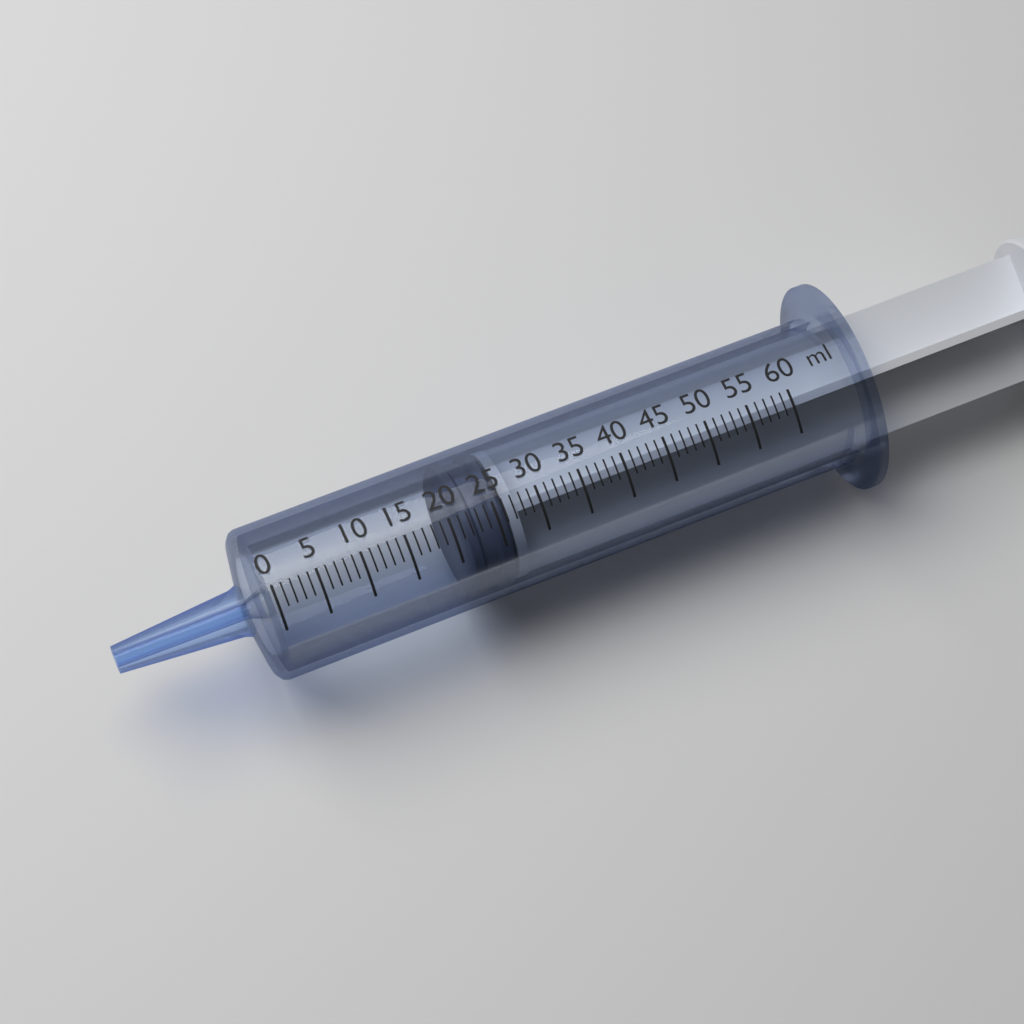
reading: 21 ml
